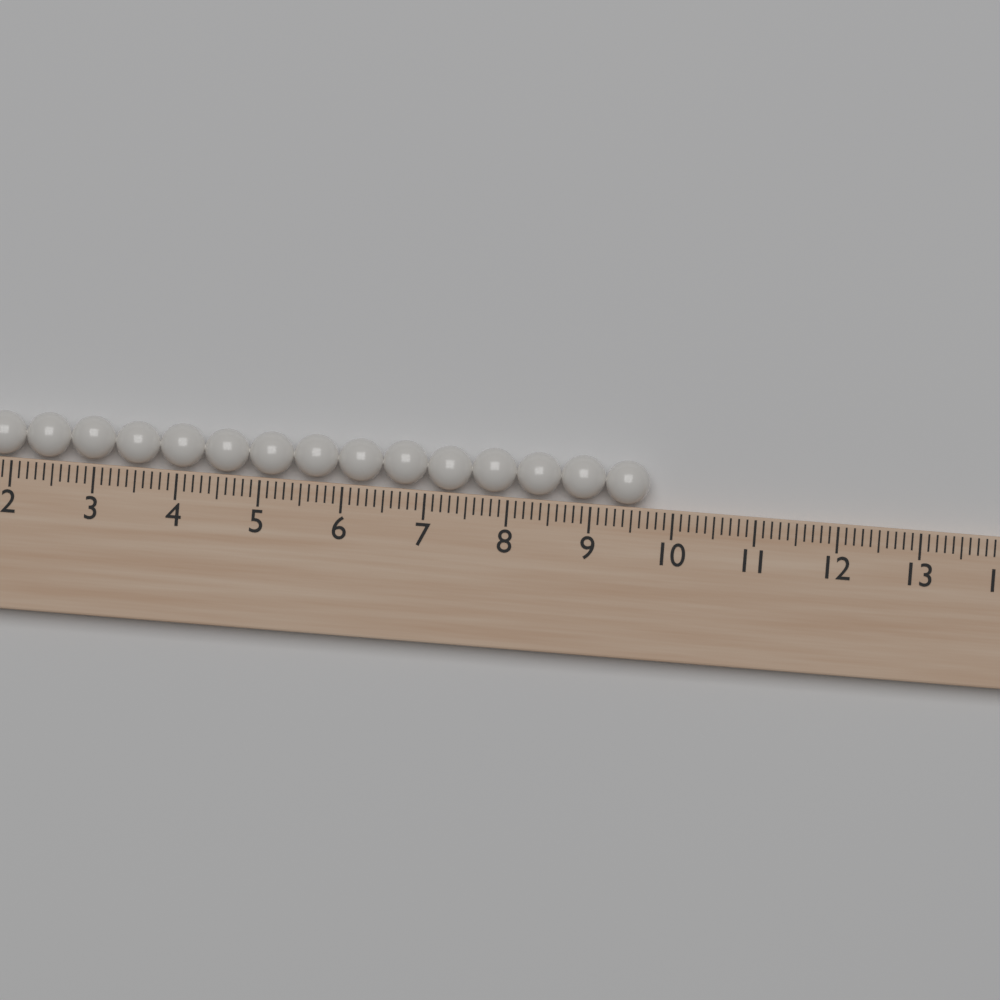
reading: 9.7 (no unit)
